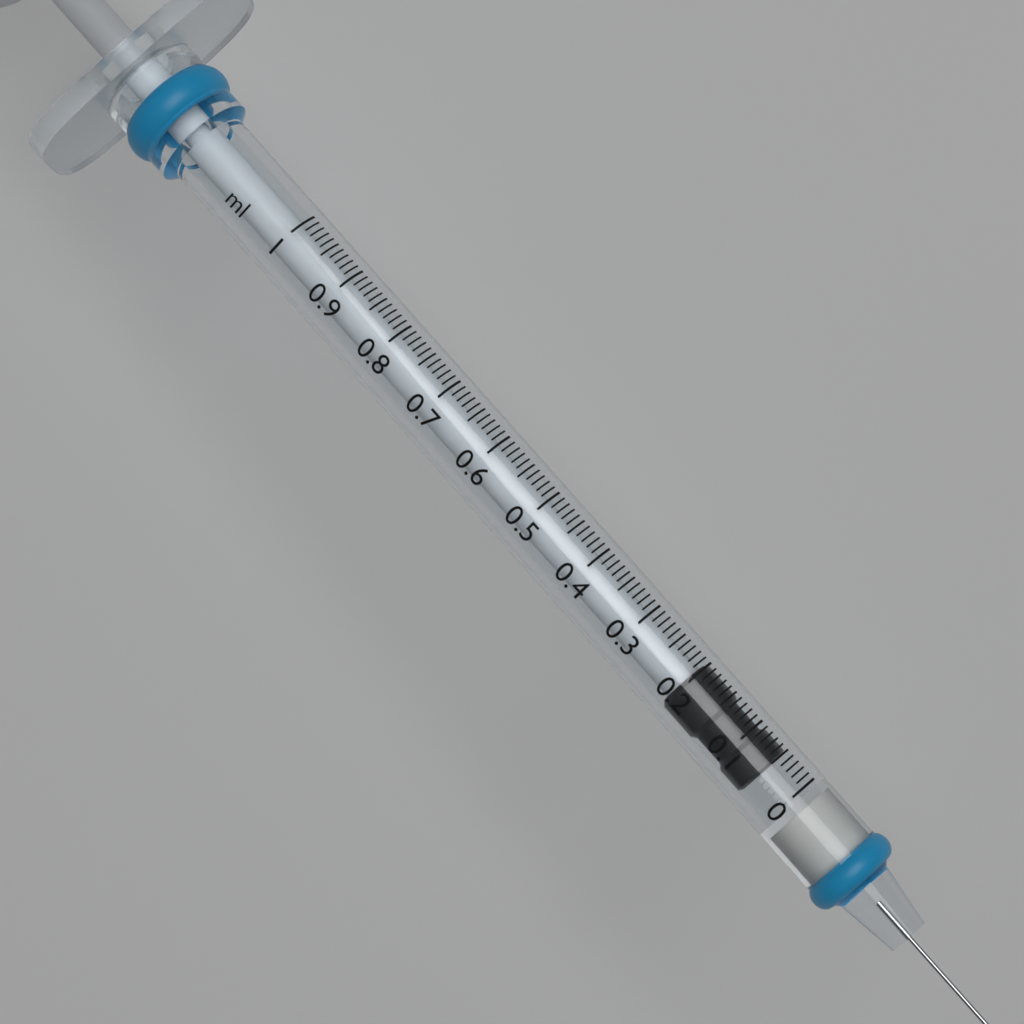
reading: 0.05 ml
